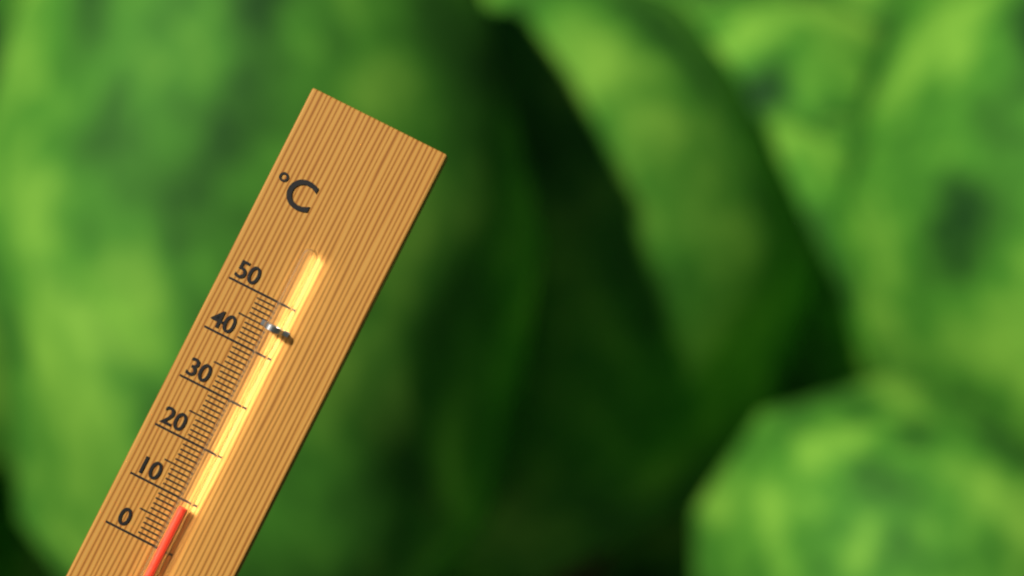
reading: 9 °C
